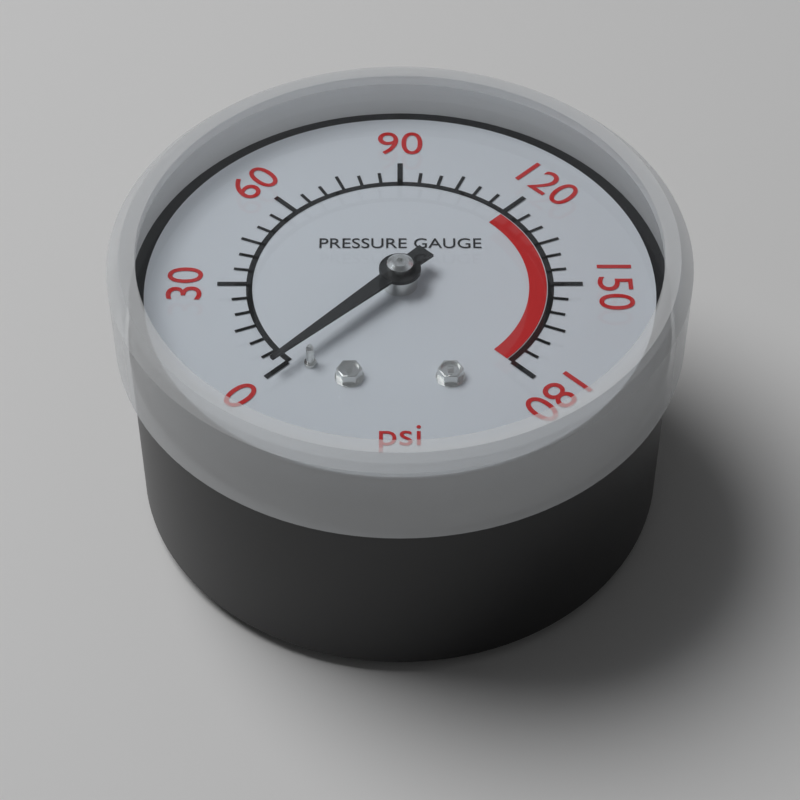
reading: 0 psi
